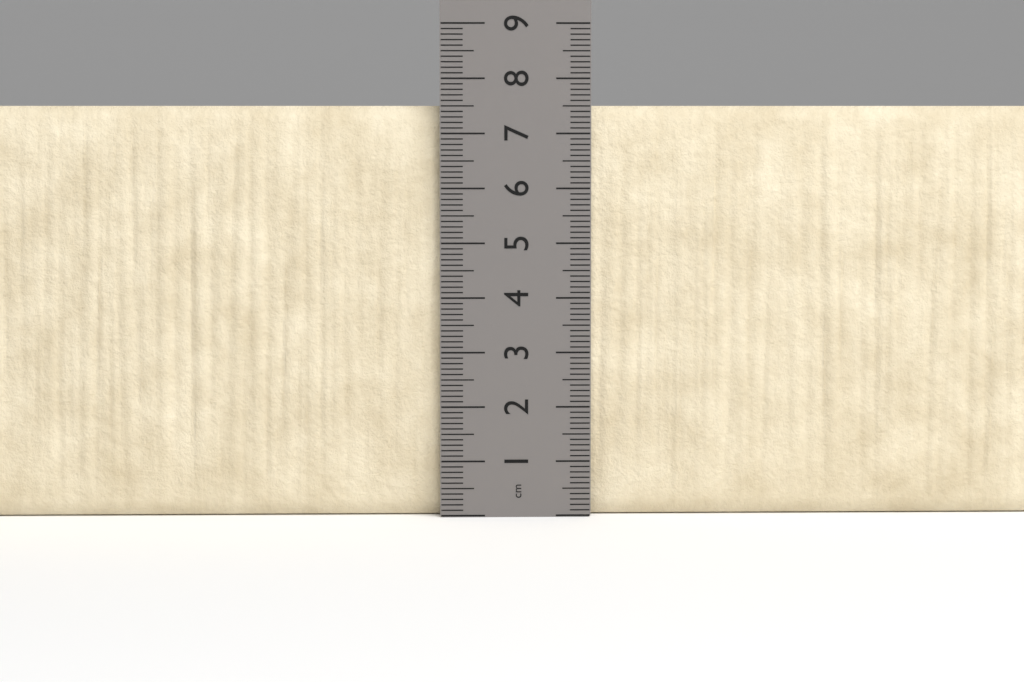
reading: 7.5 cm
